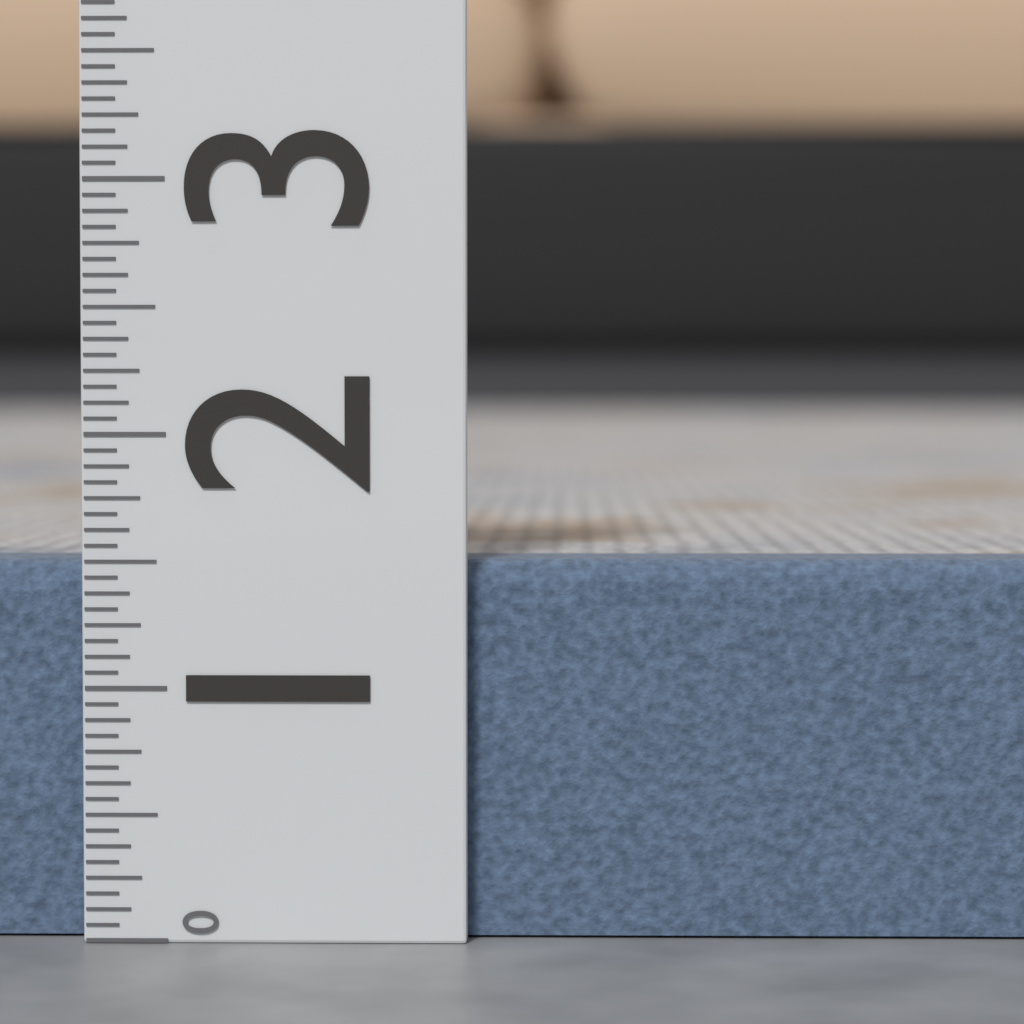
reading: 1.5000 (no unit)
